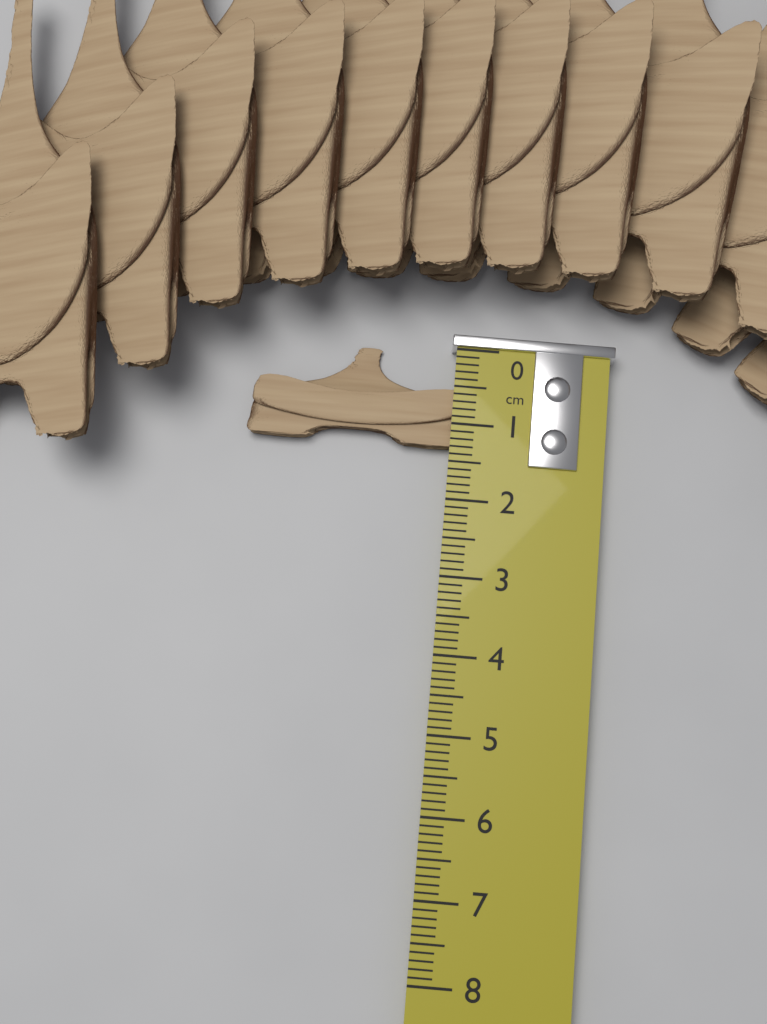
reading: 1.3 cm
